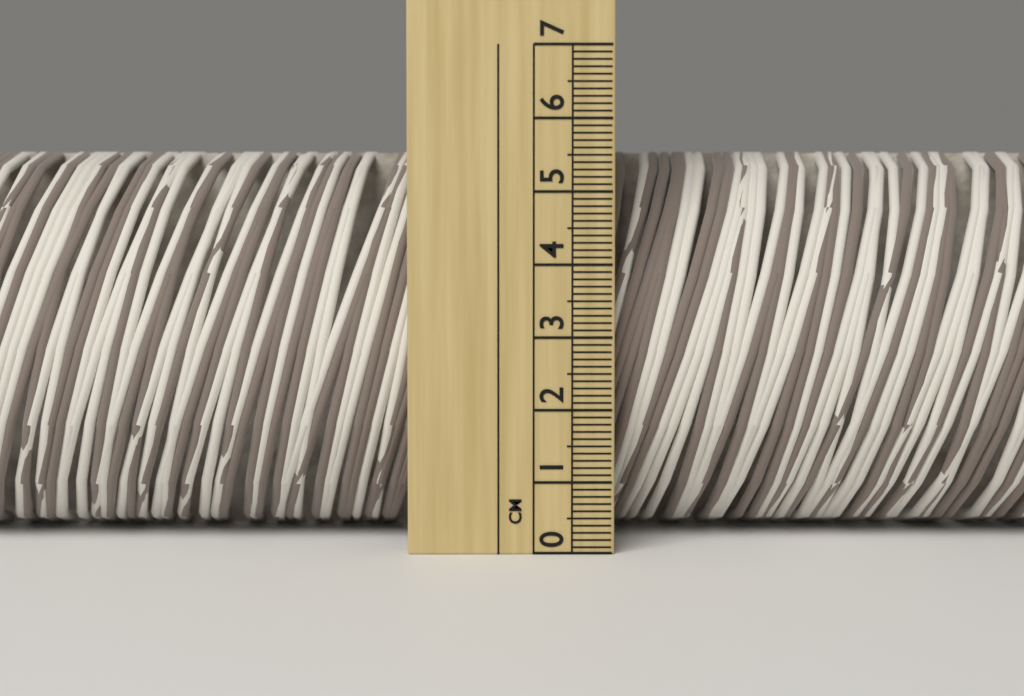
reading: 5.6 cm
